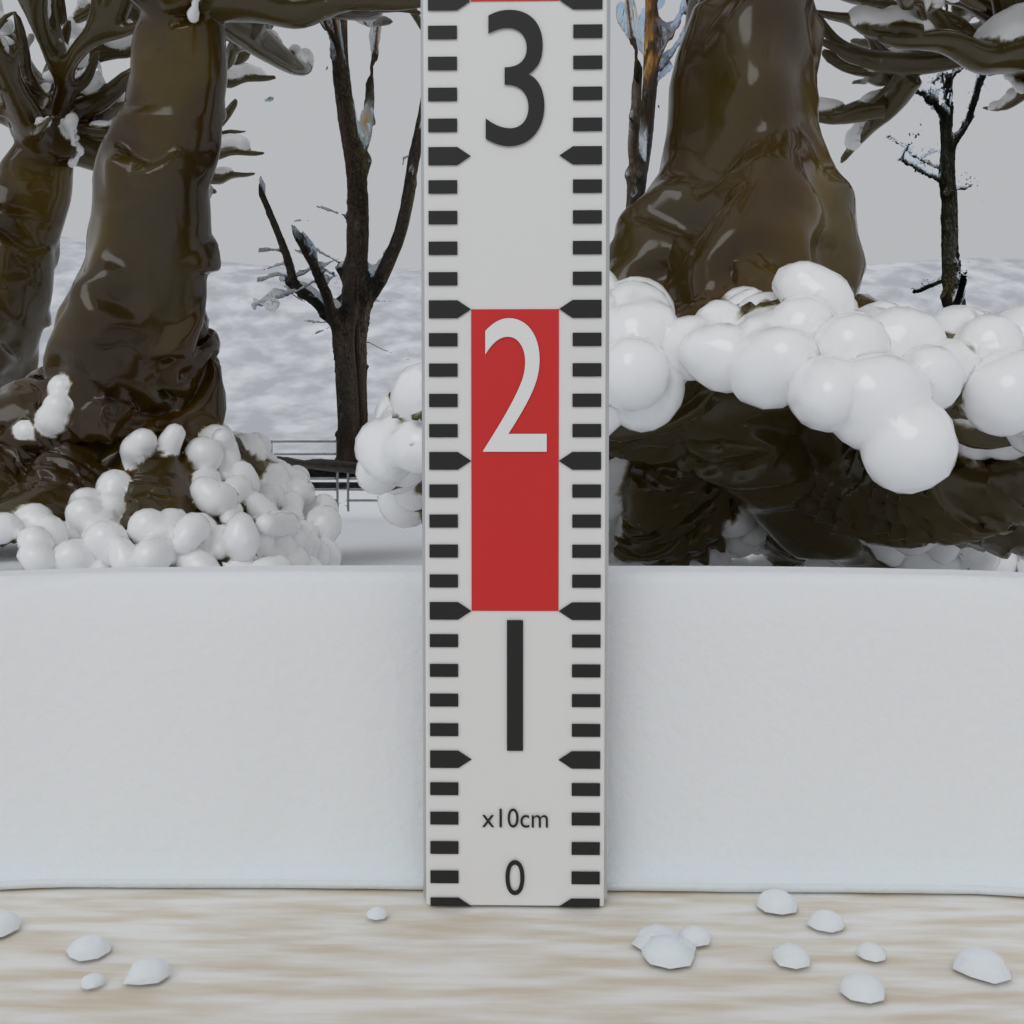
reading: 11 cm
